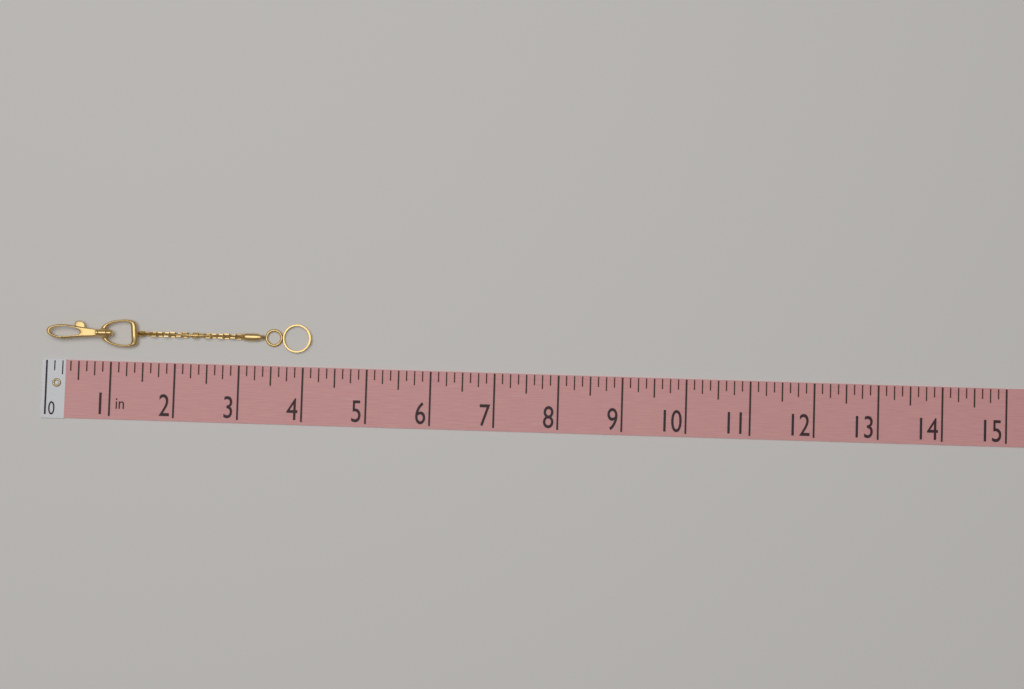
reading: 4.125 in
